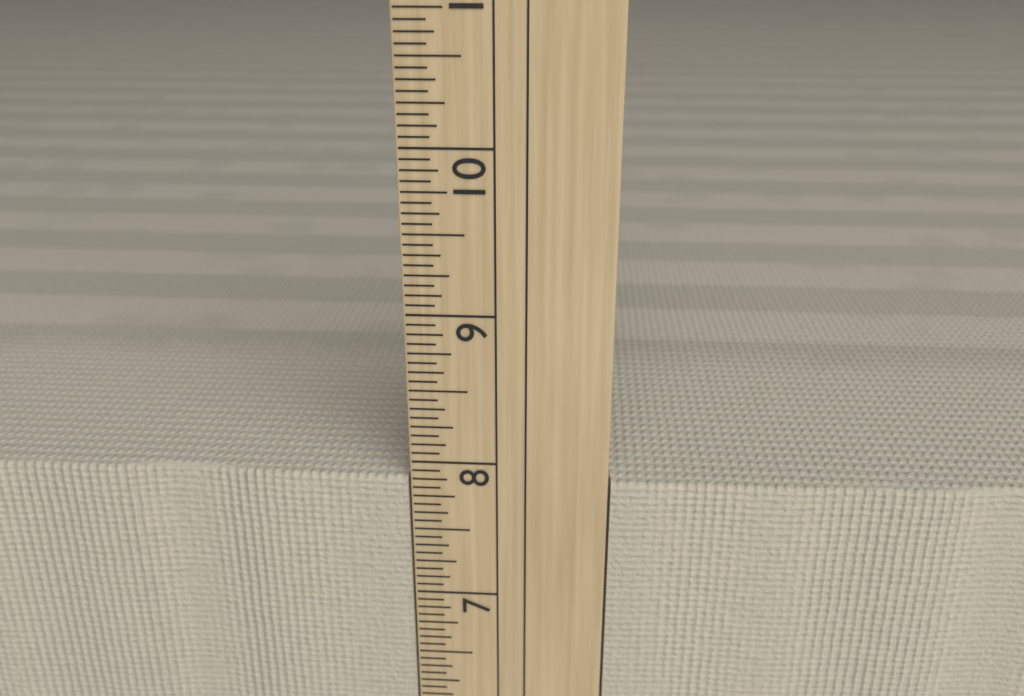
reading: 7.8750 in
